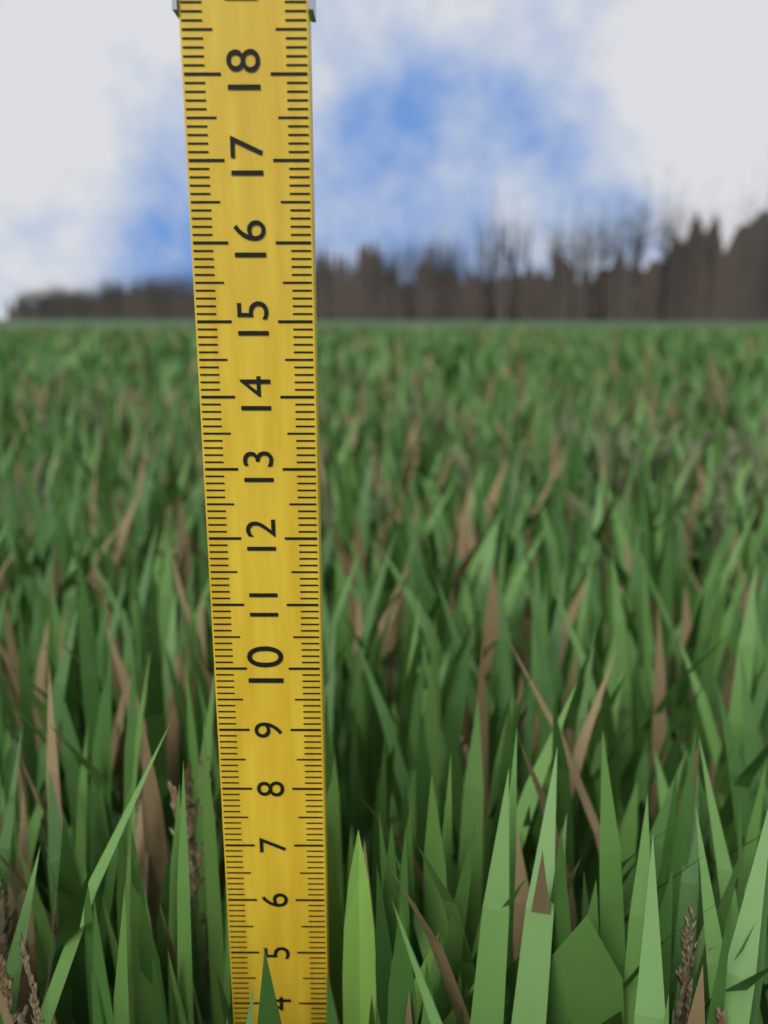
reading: 7.3 (no unit)
